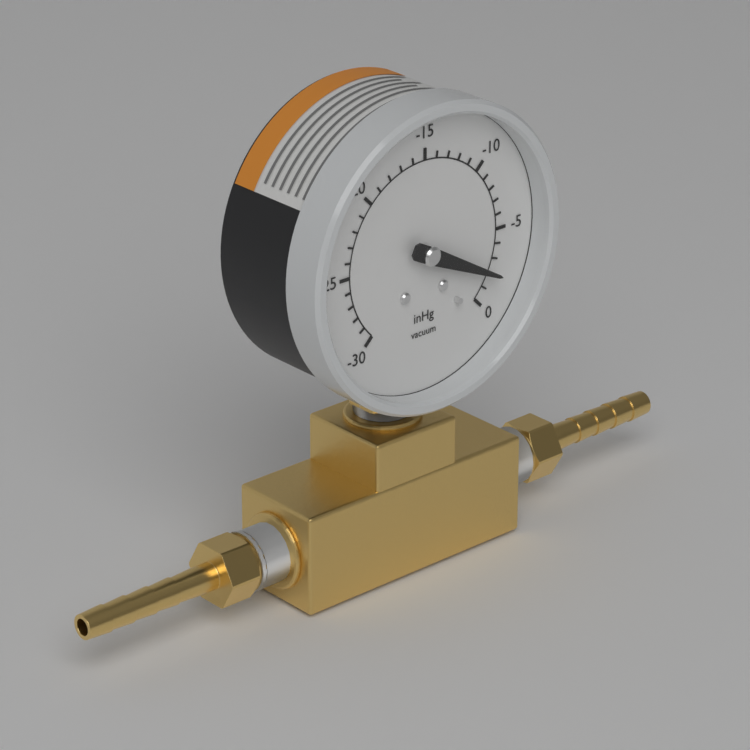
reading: -2 inHg
